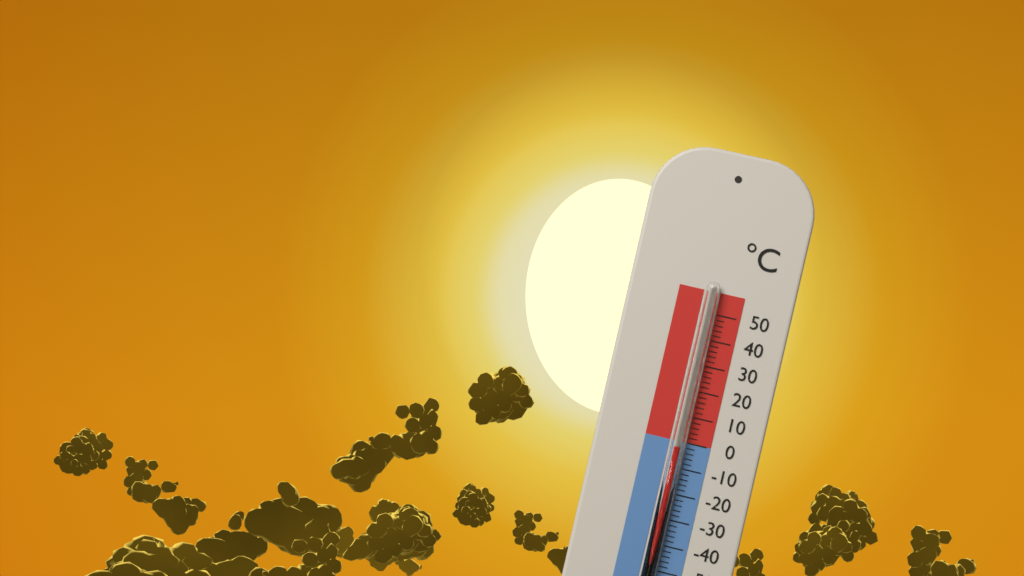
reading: -2 °C
